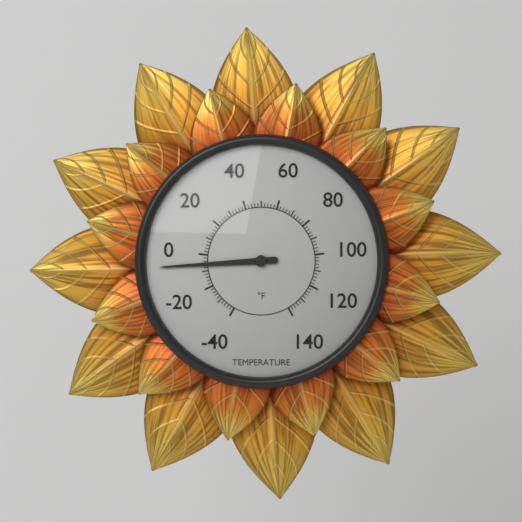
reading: -6 °F
